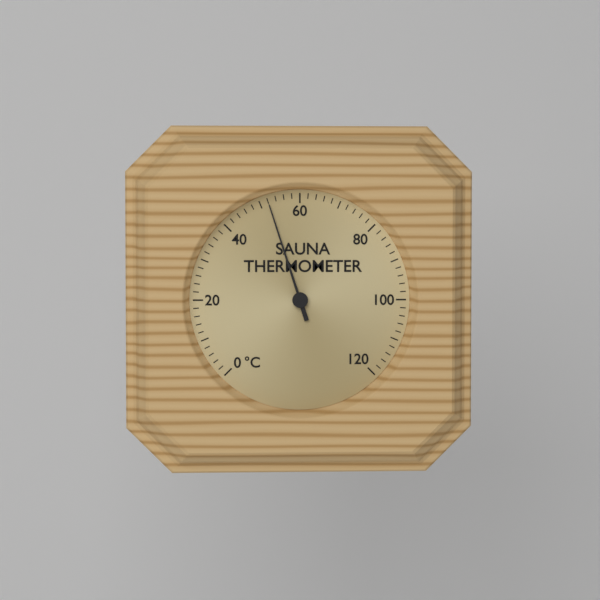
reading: 52 °C
